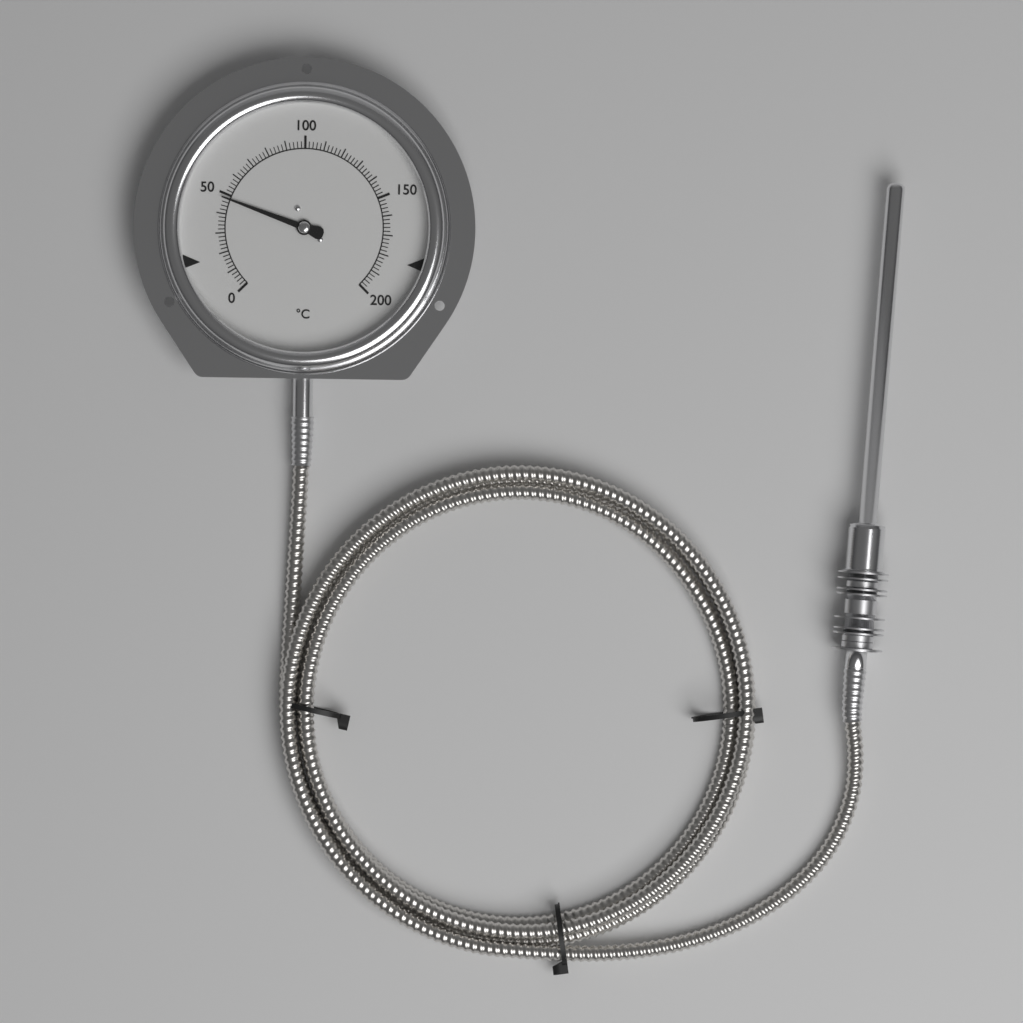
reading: 48 °C
